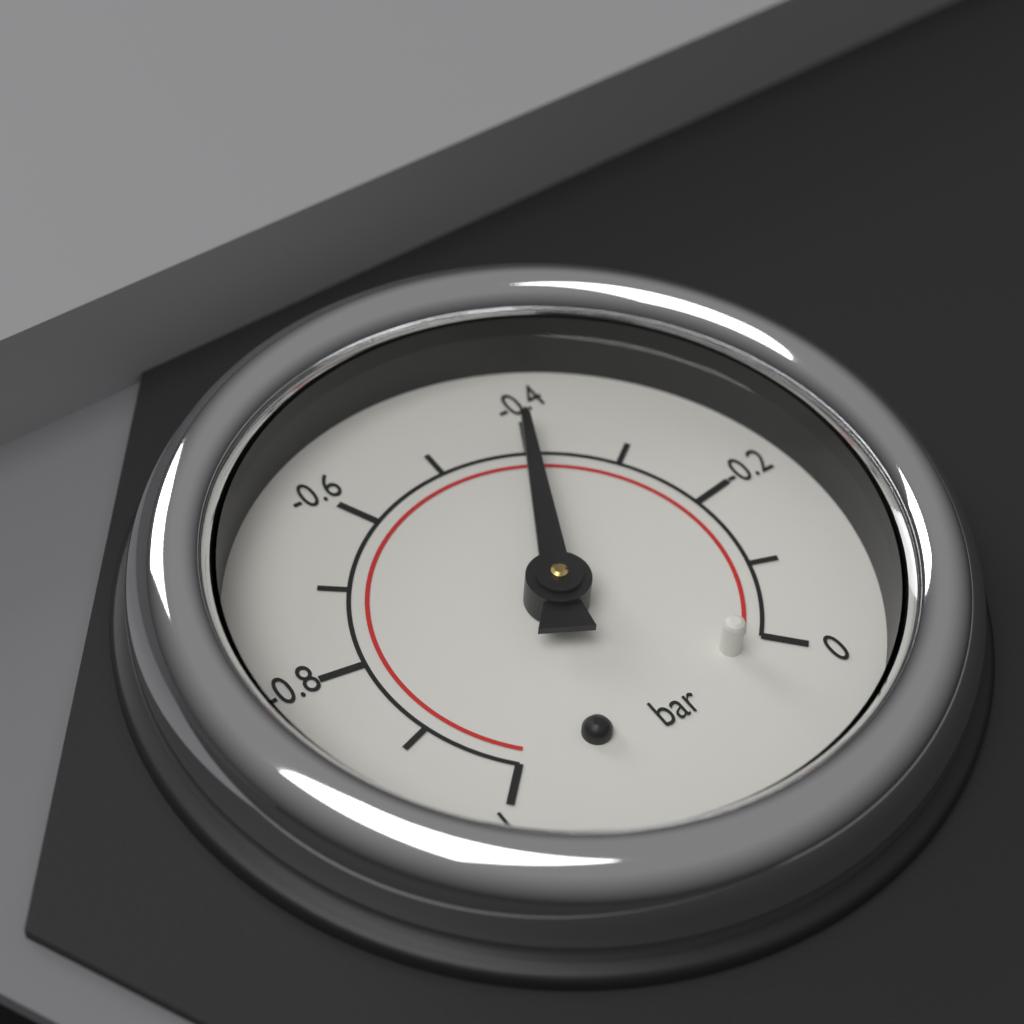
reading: -0.4 bar
